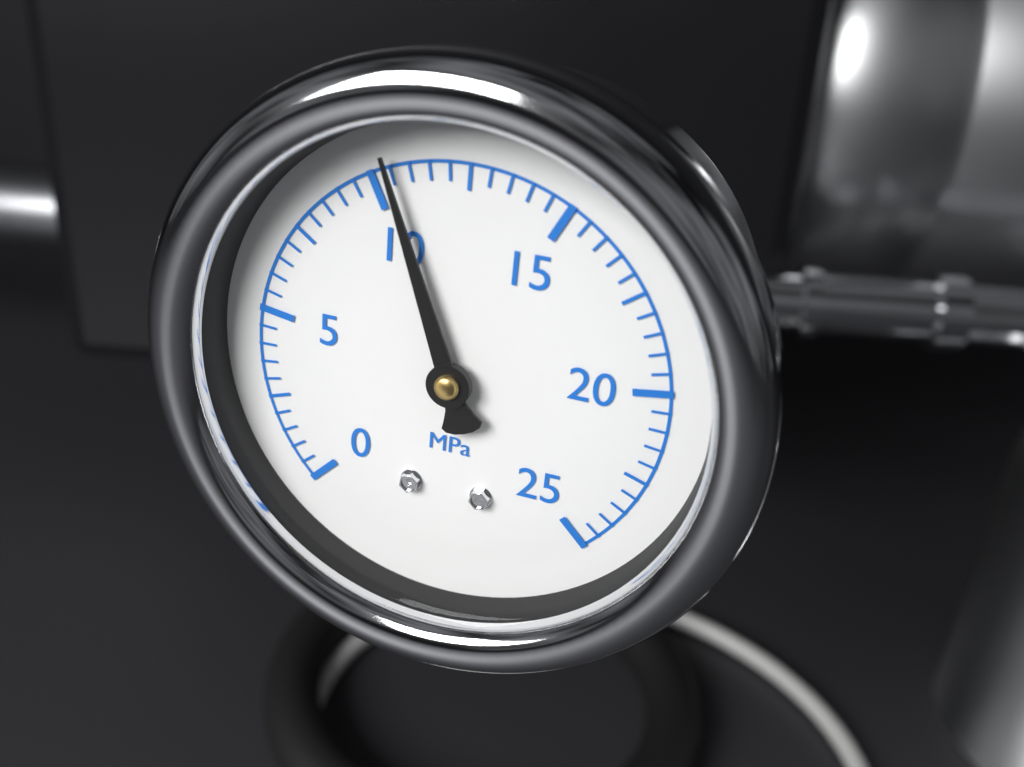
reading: 10.5 MPa
